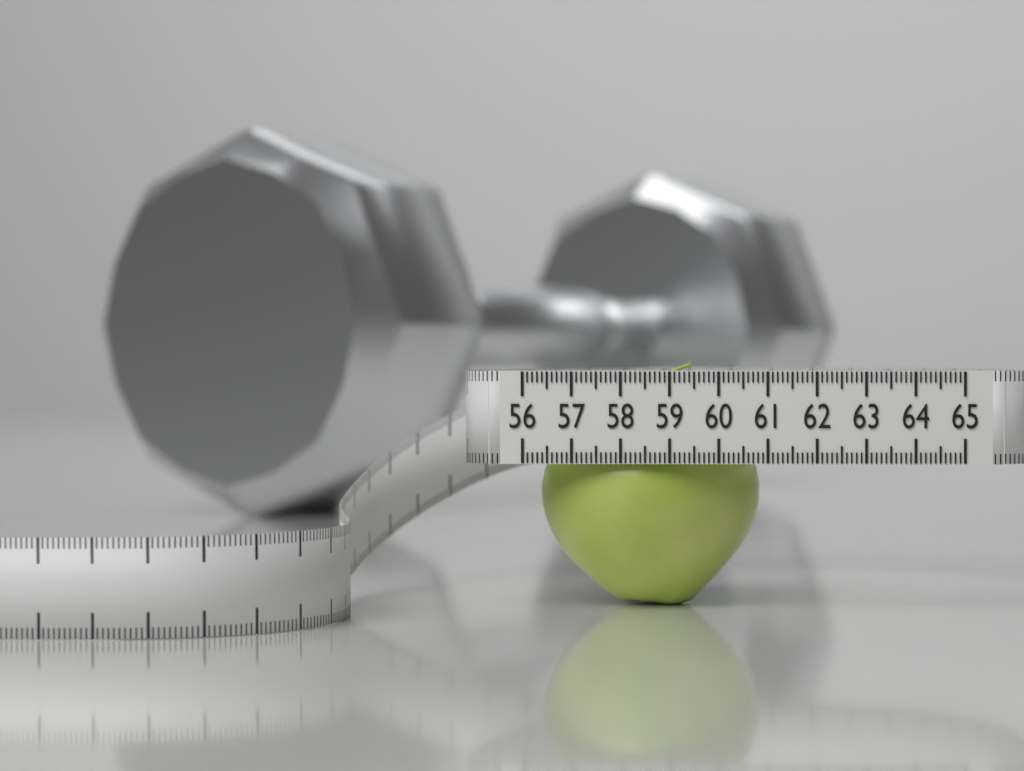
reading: 60.6 (no unit)
